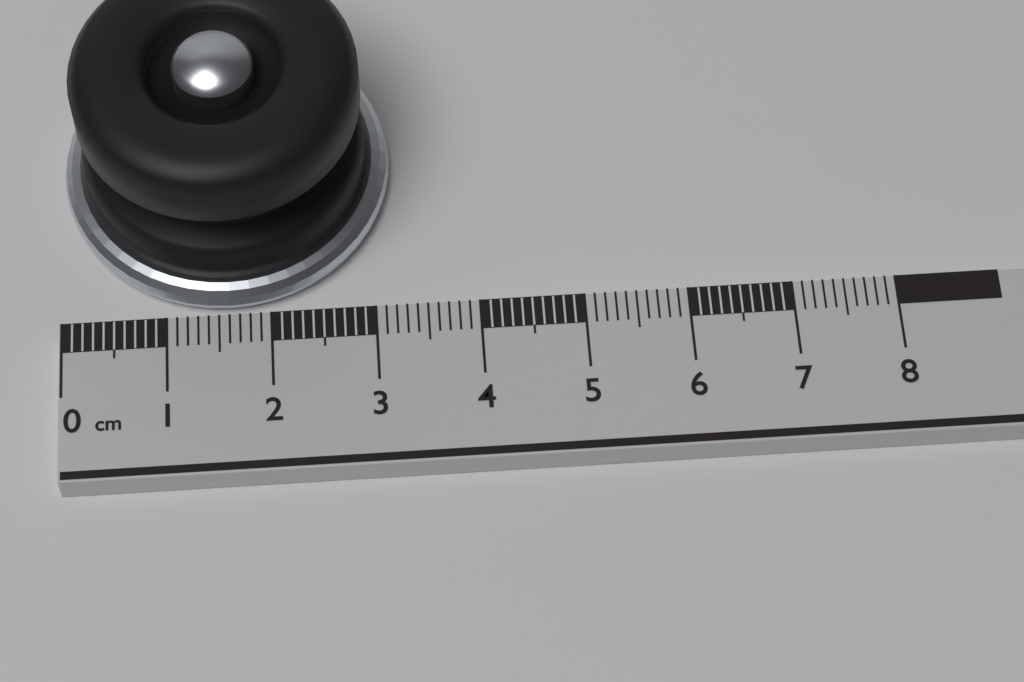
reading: 3.2 cm
